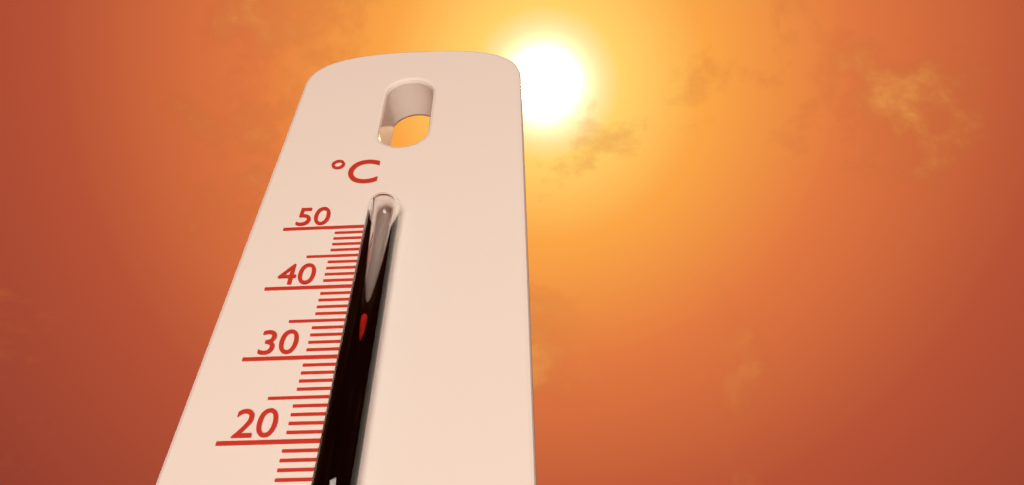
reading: 34 °C
